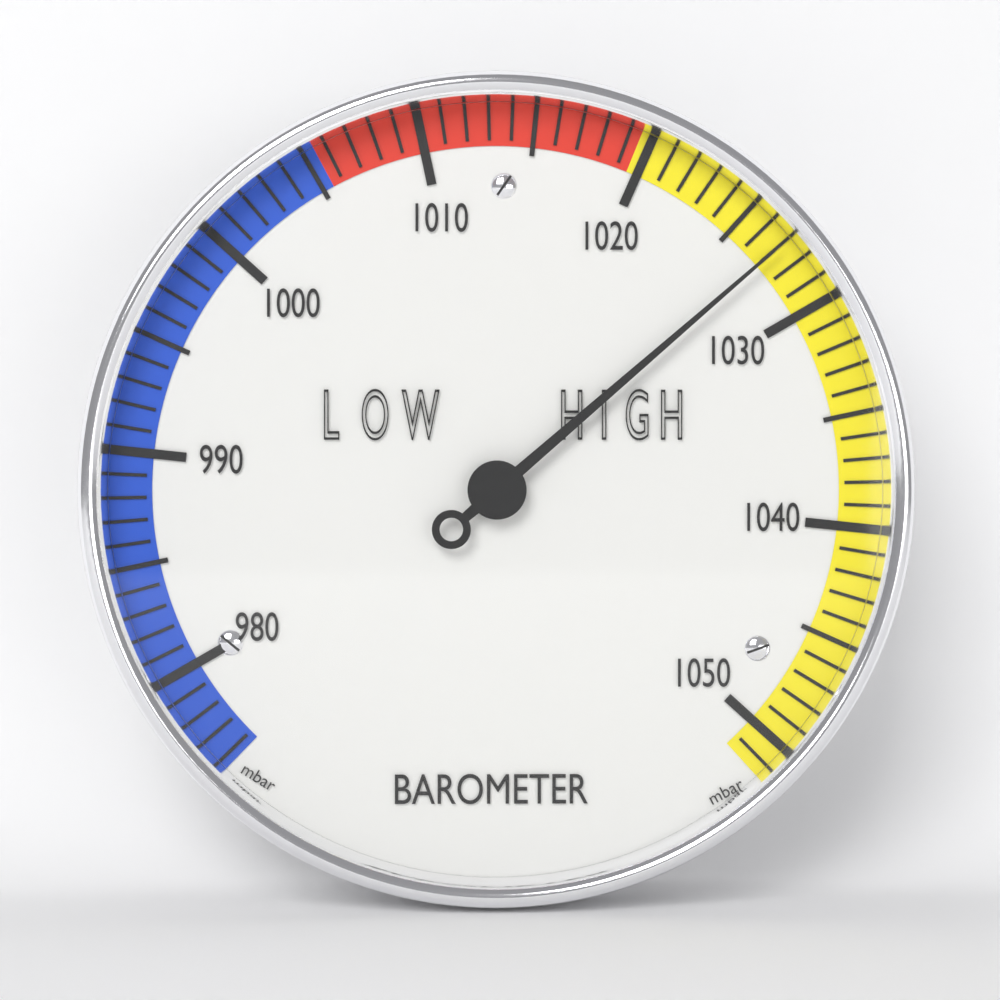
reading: 1027 mbar
